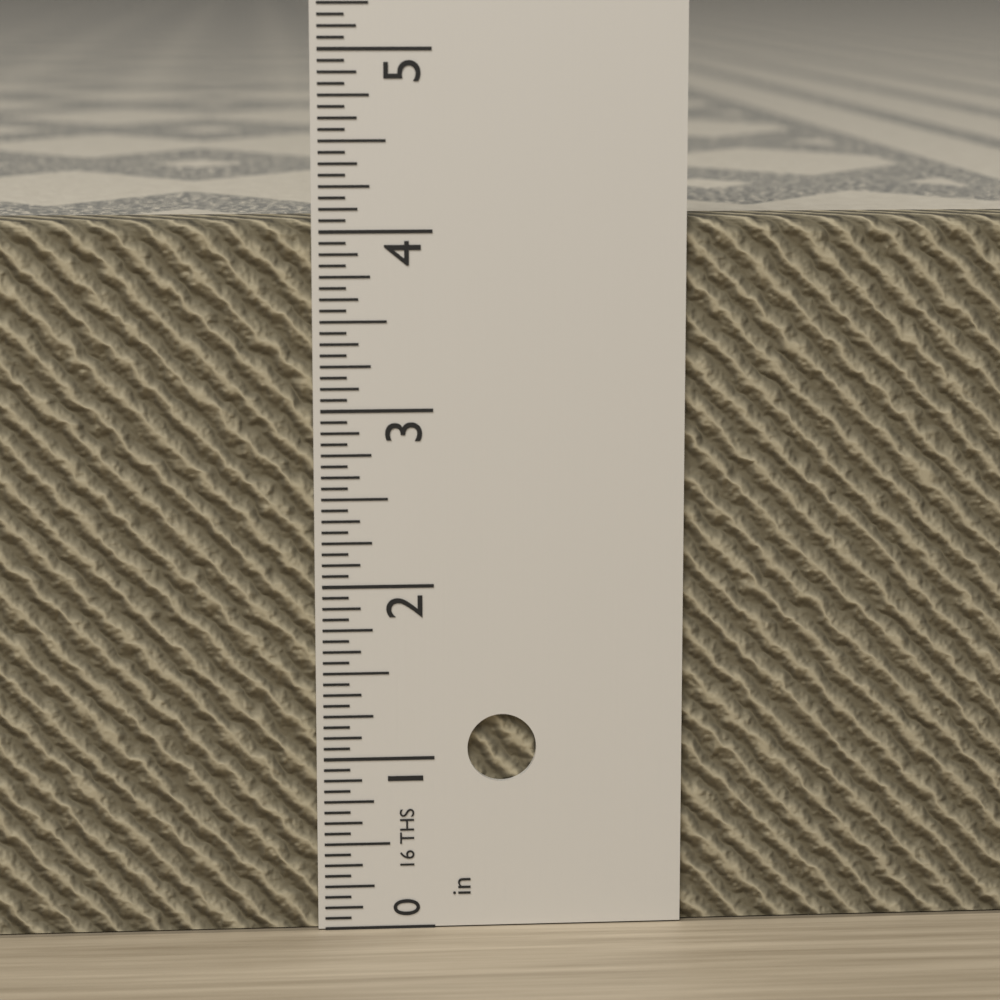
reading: 4.0625 in
